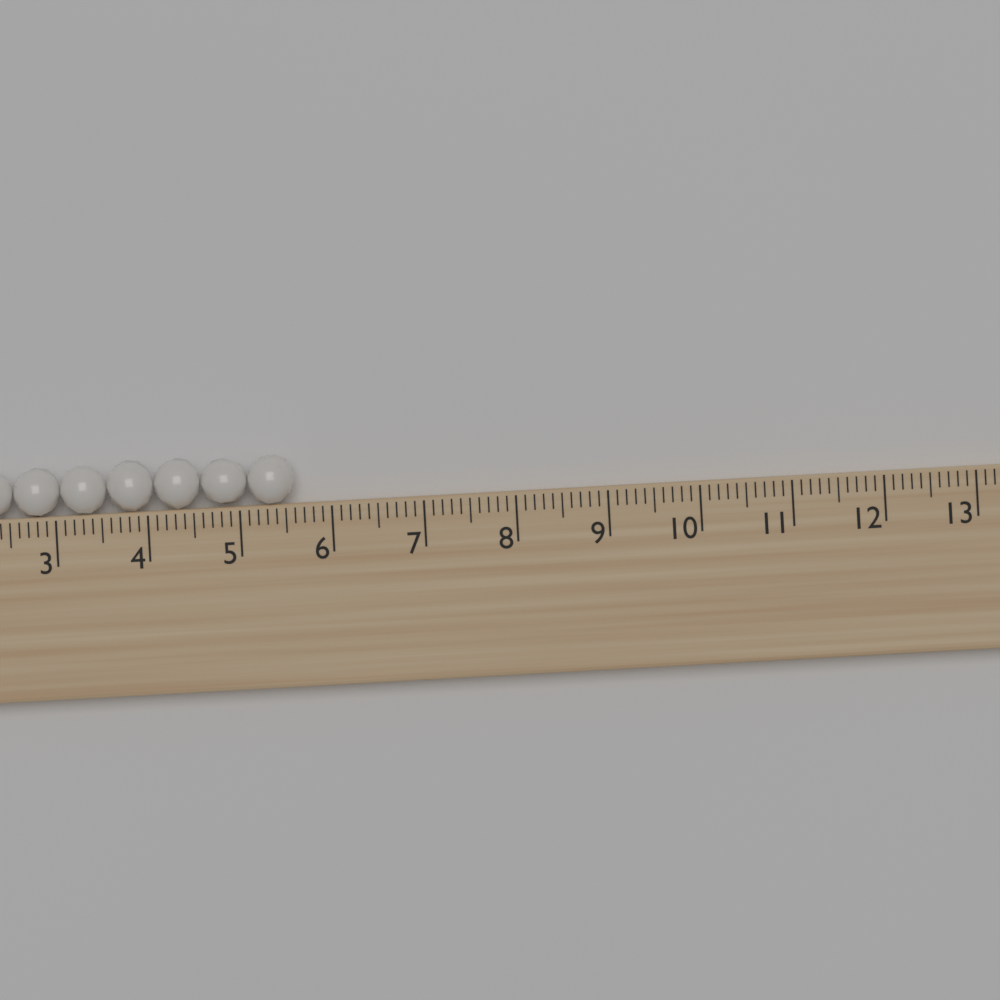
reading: 5.6 (no unit)
